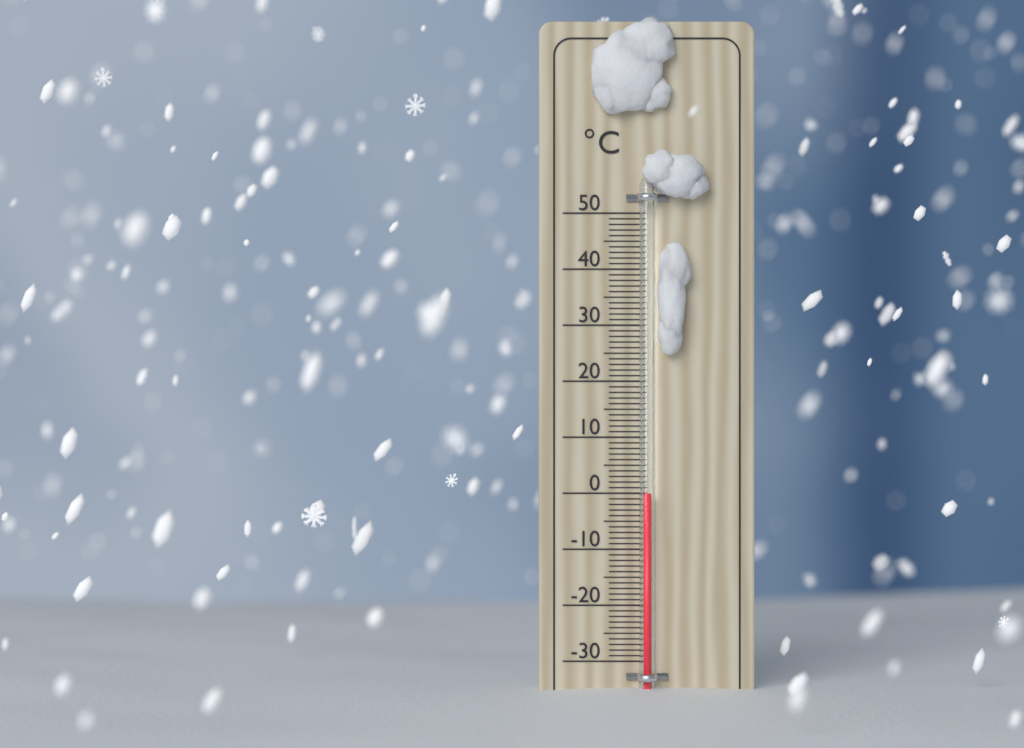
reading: 0 °C
